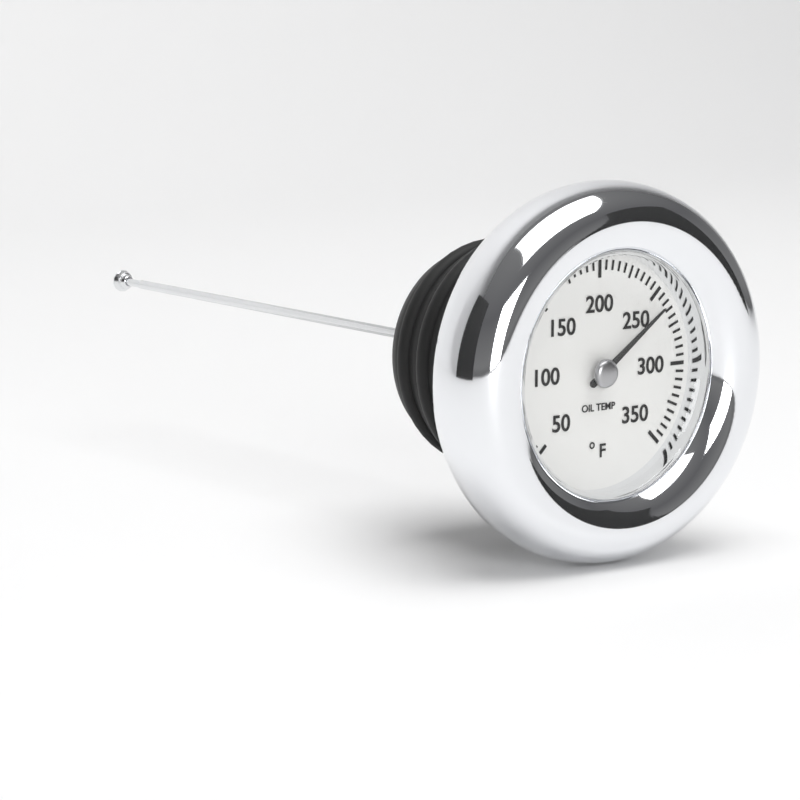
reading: 260 °F
